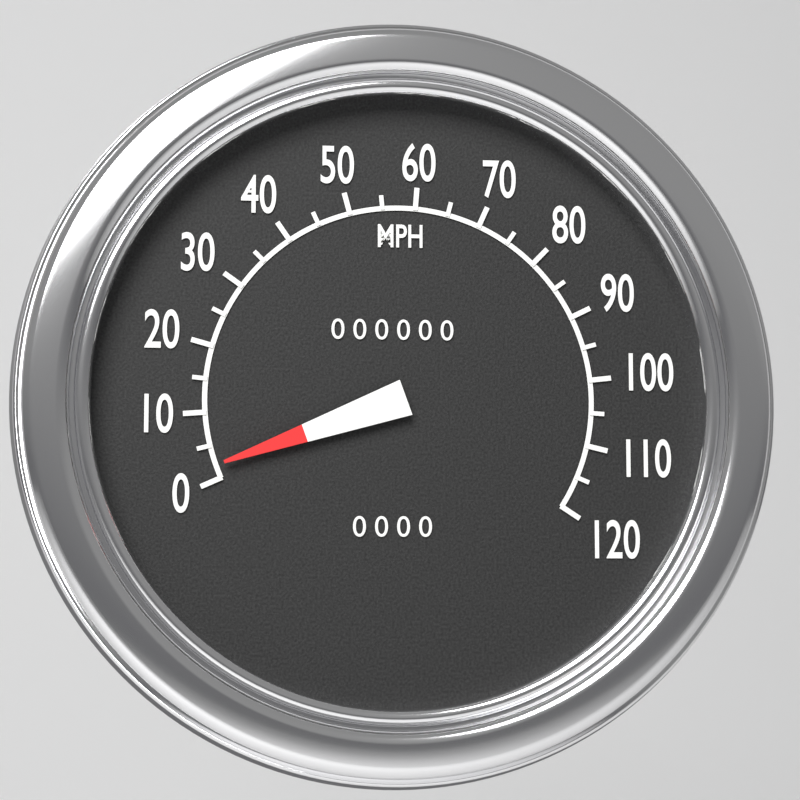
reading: 2 mph
